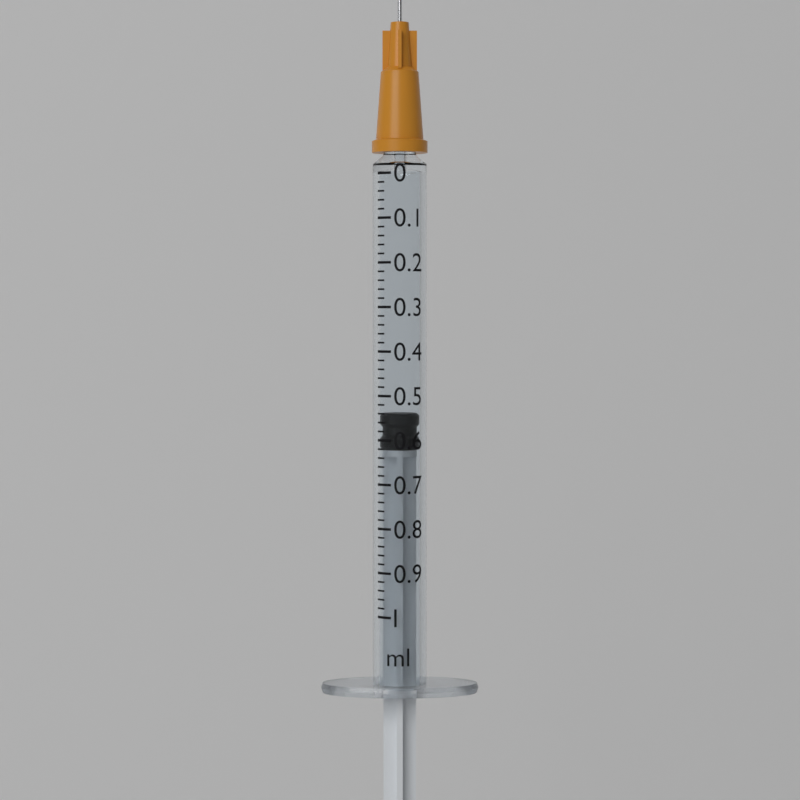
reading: 0.54 ml
